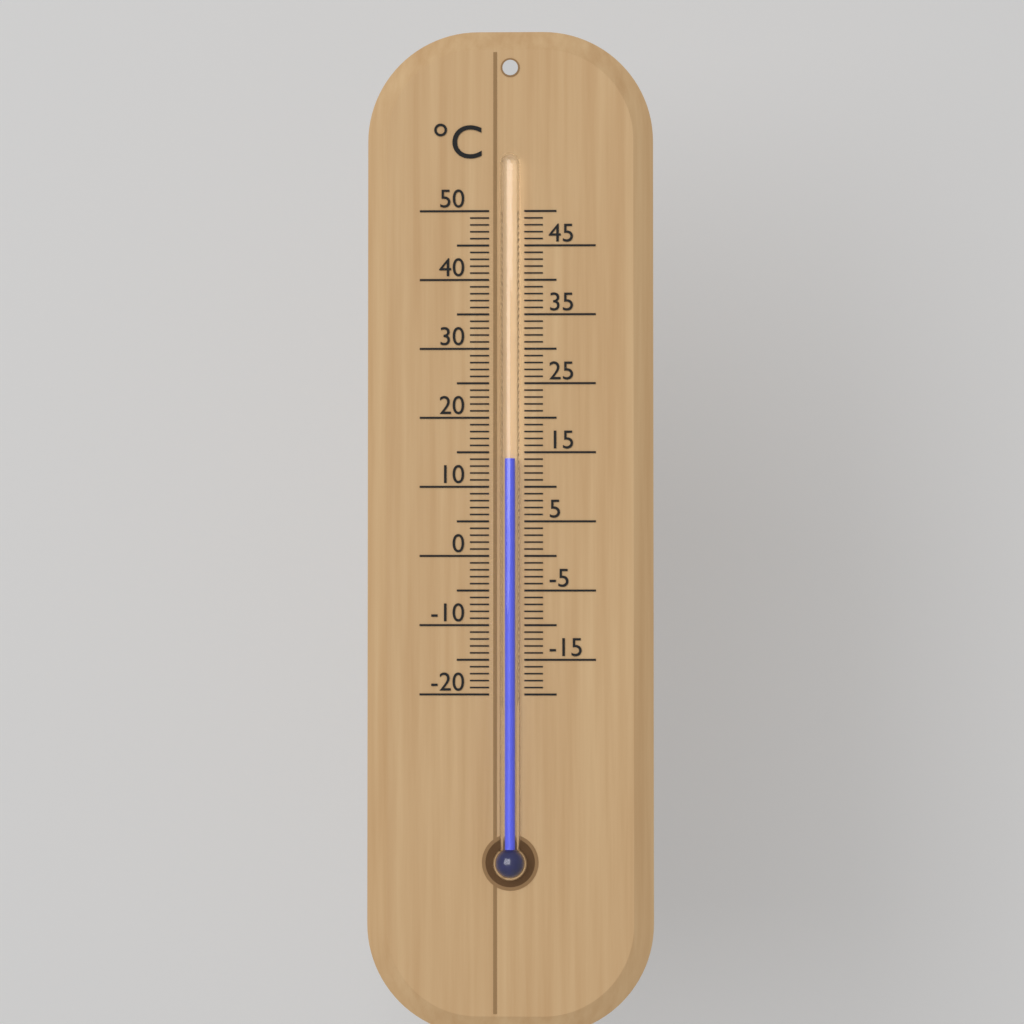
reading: 14 °C
